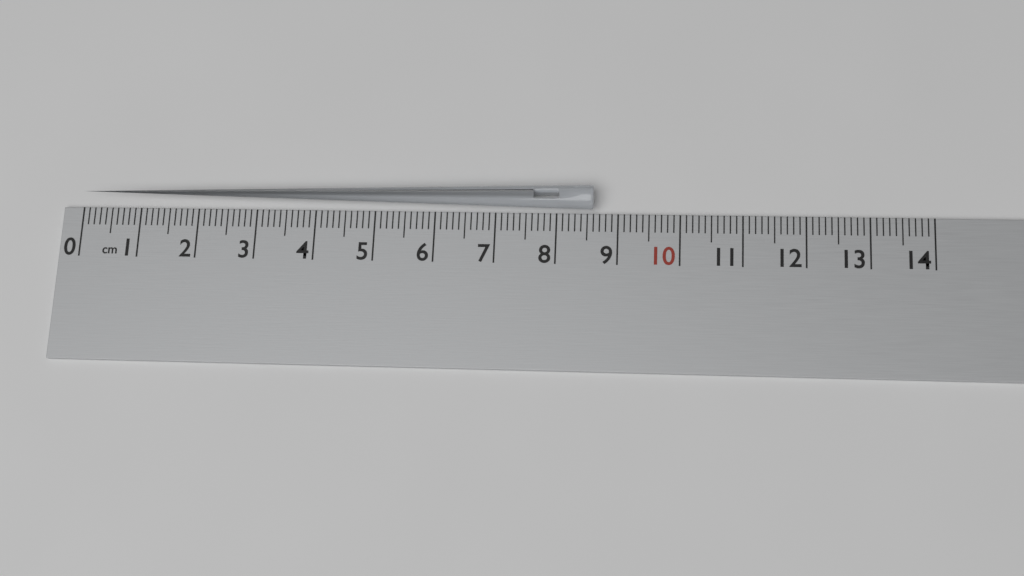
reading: 8.6 cm
